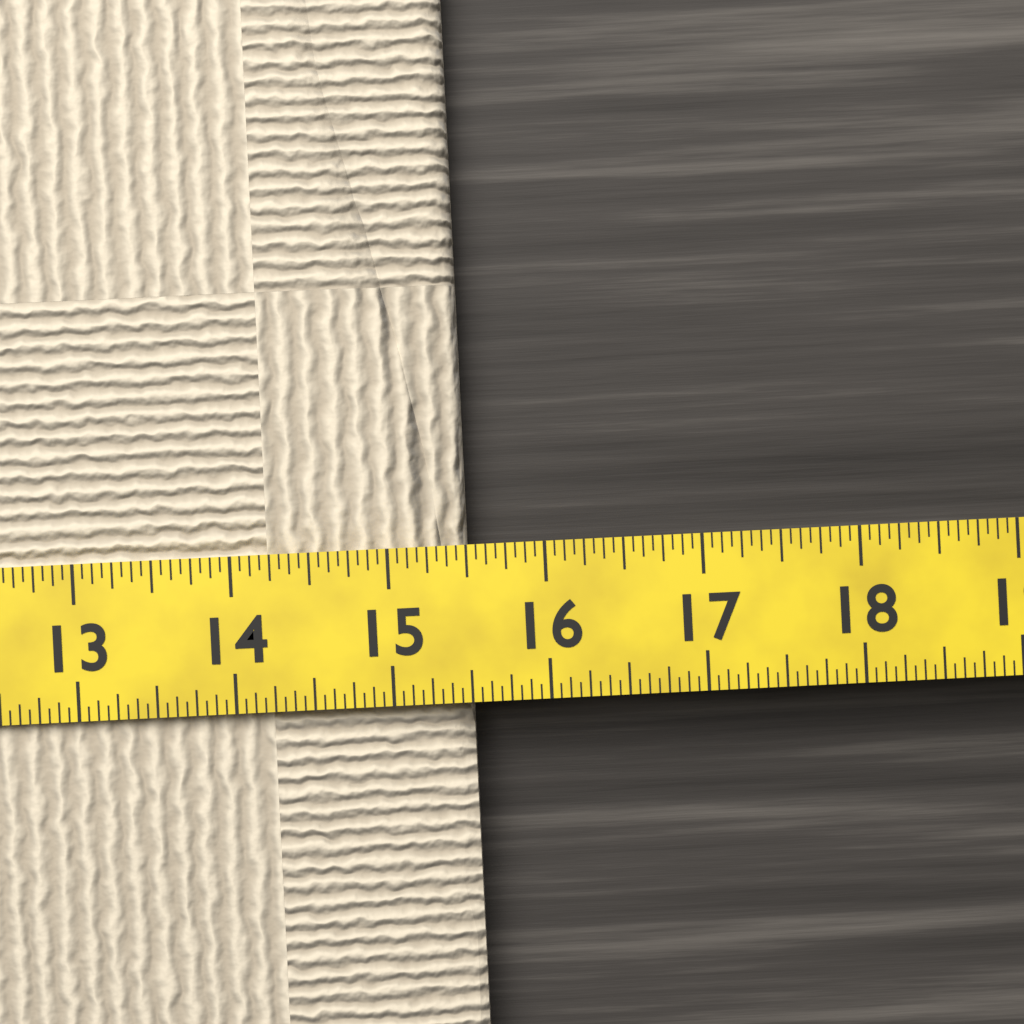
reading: 15.5000 (no unit)
